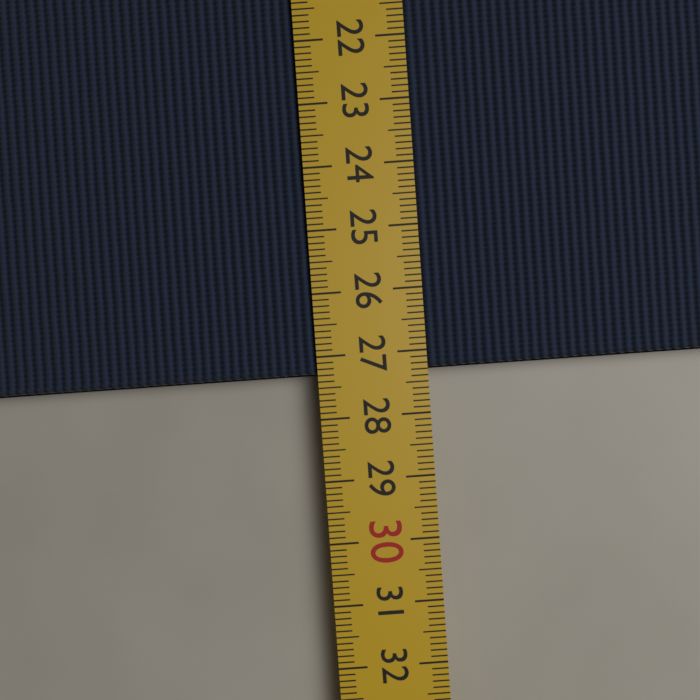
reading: 27.3 cm
